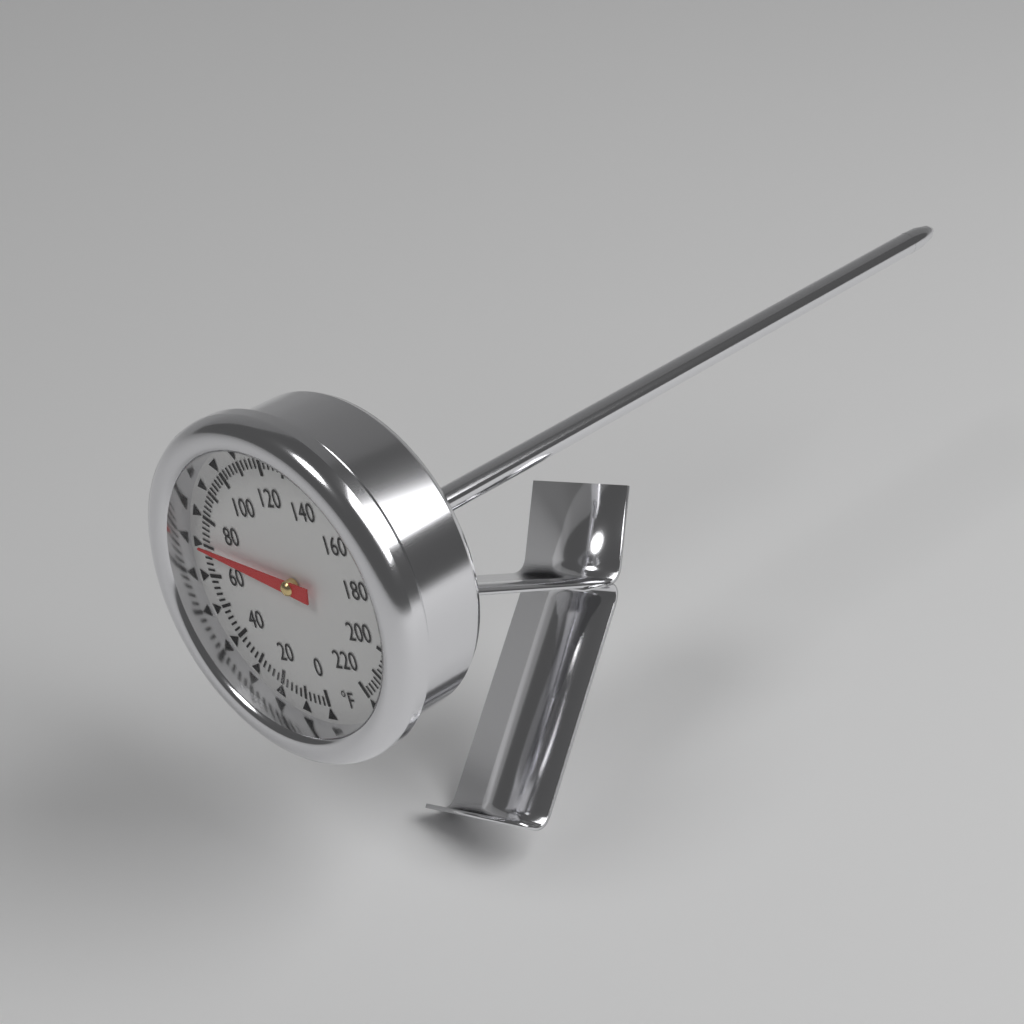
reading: 70 °F
